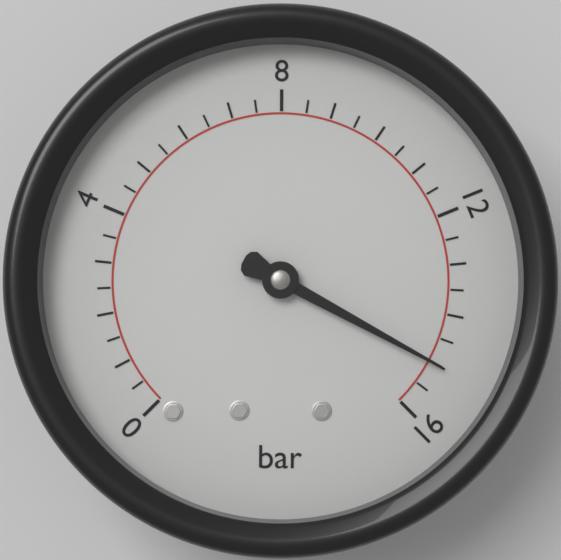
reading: 15.0 bar
